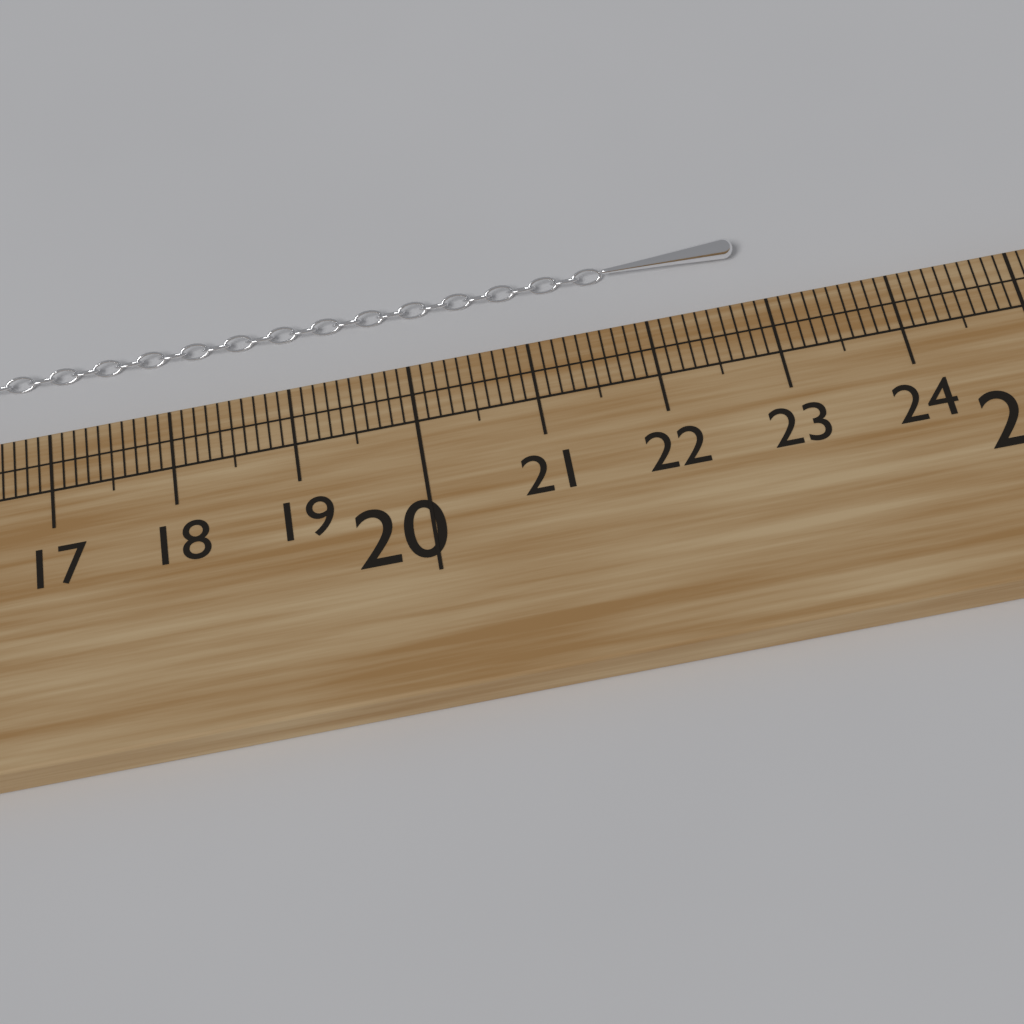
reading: 22.9 cm
